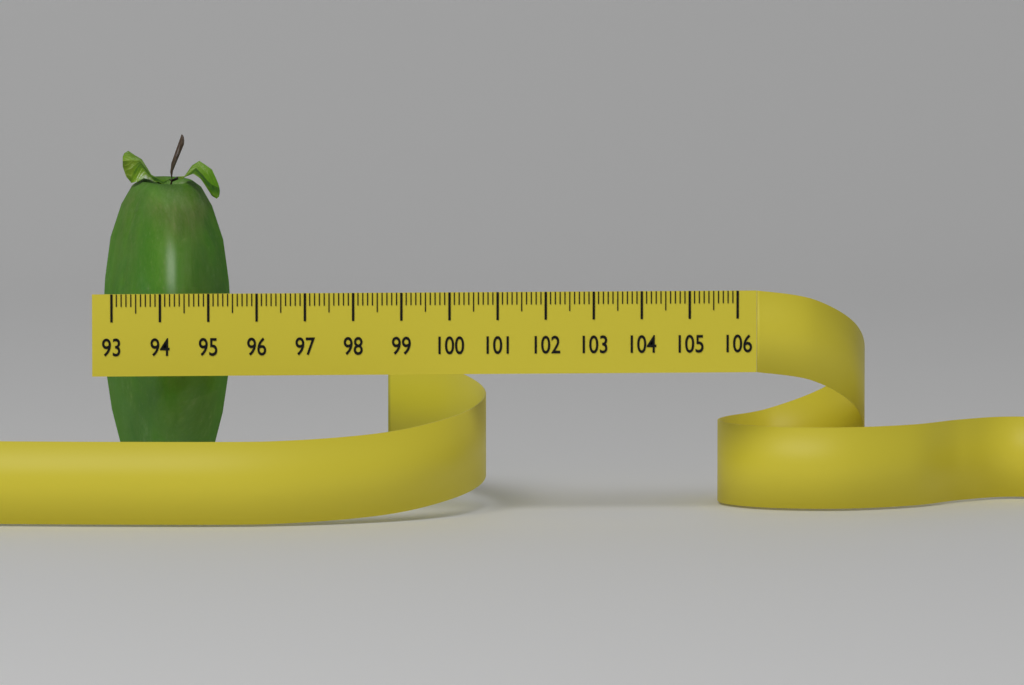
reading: 95.7 (no unit)
